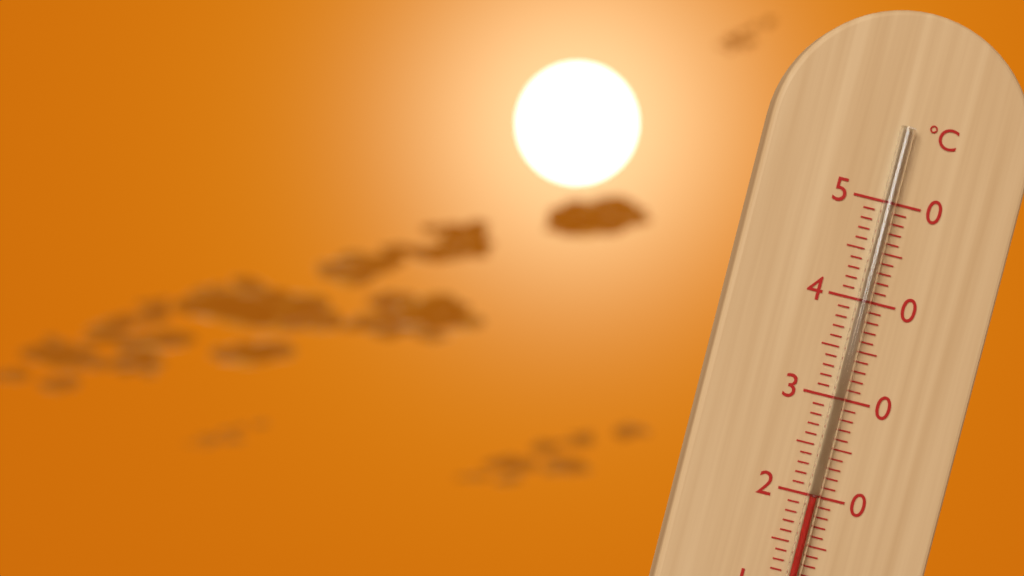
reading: 20 °C
